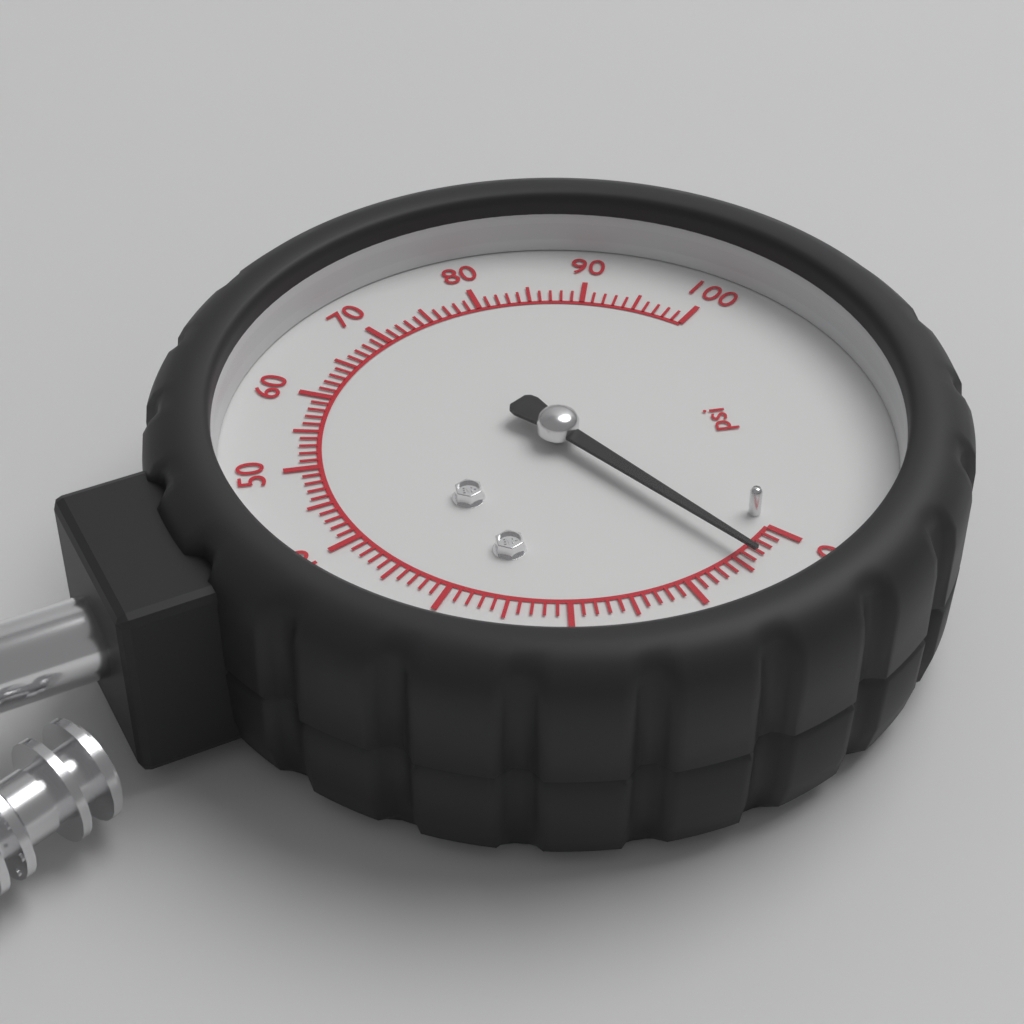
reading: 4 psi
